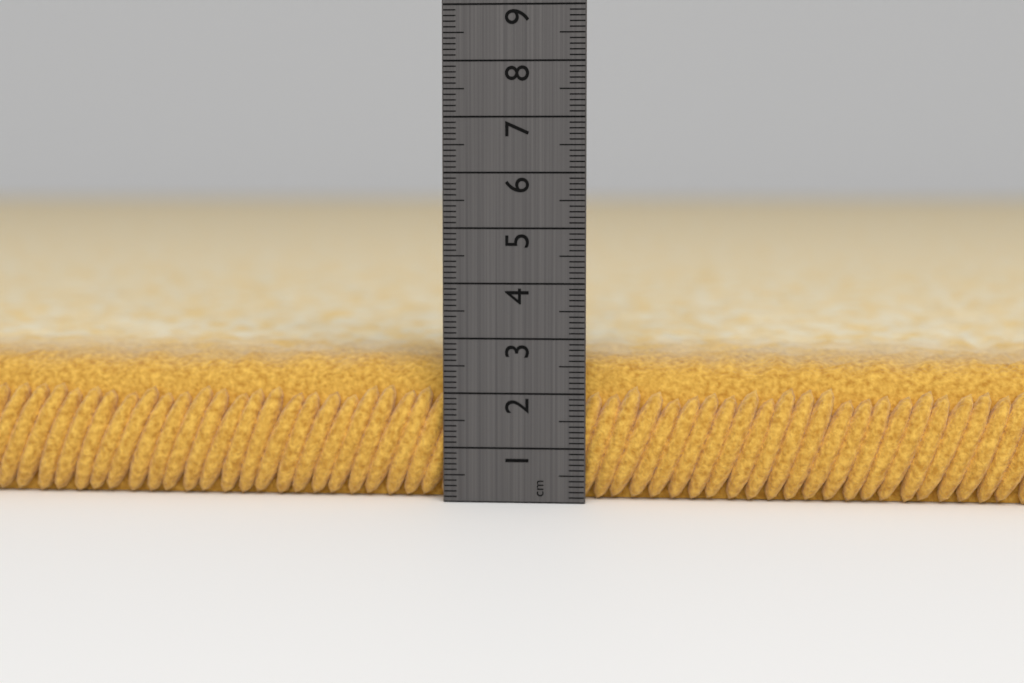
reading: 2.6 cm
